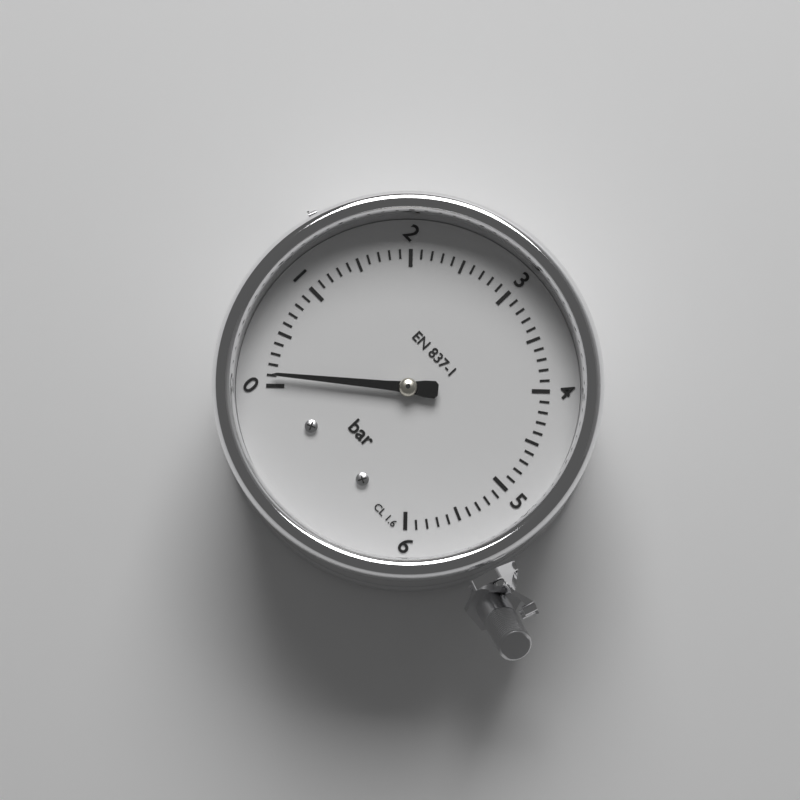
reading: 0.1 bar
